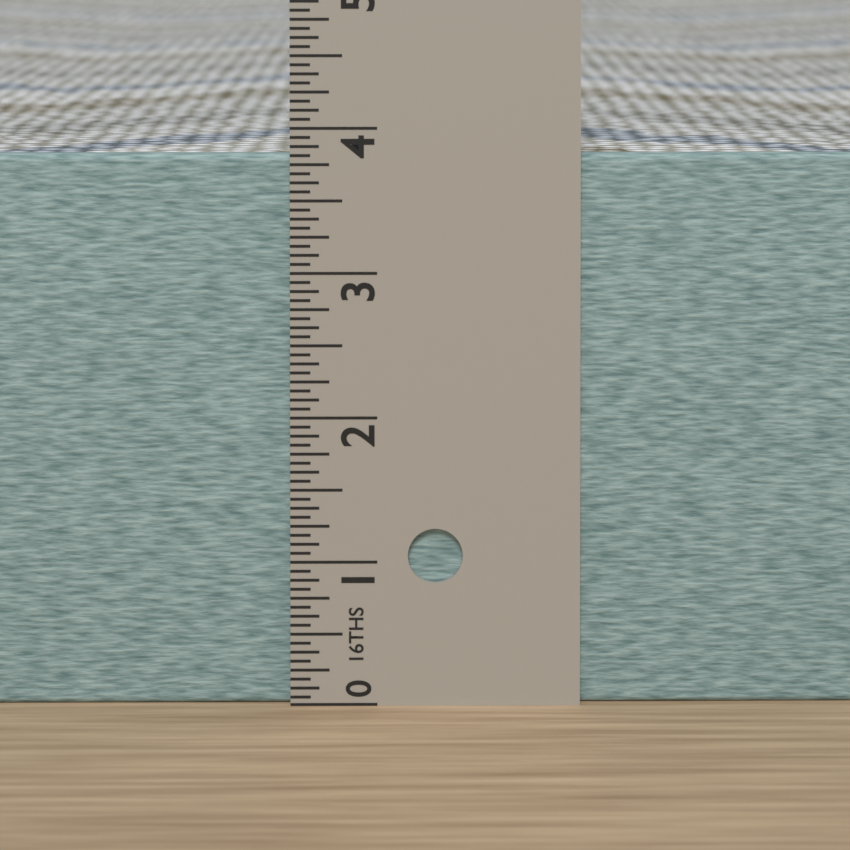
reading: 3.8125 in
